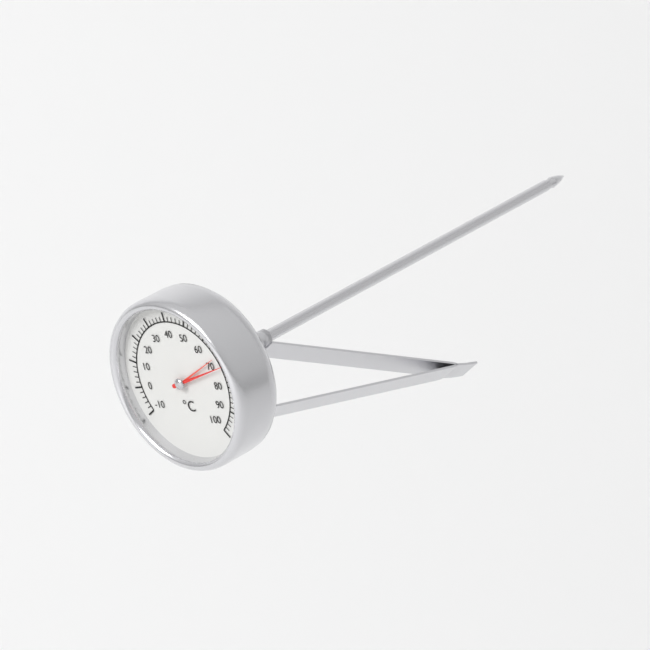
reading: 72 °C
